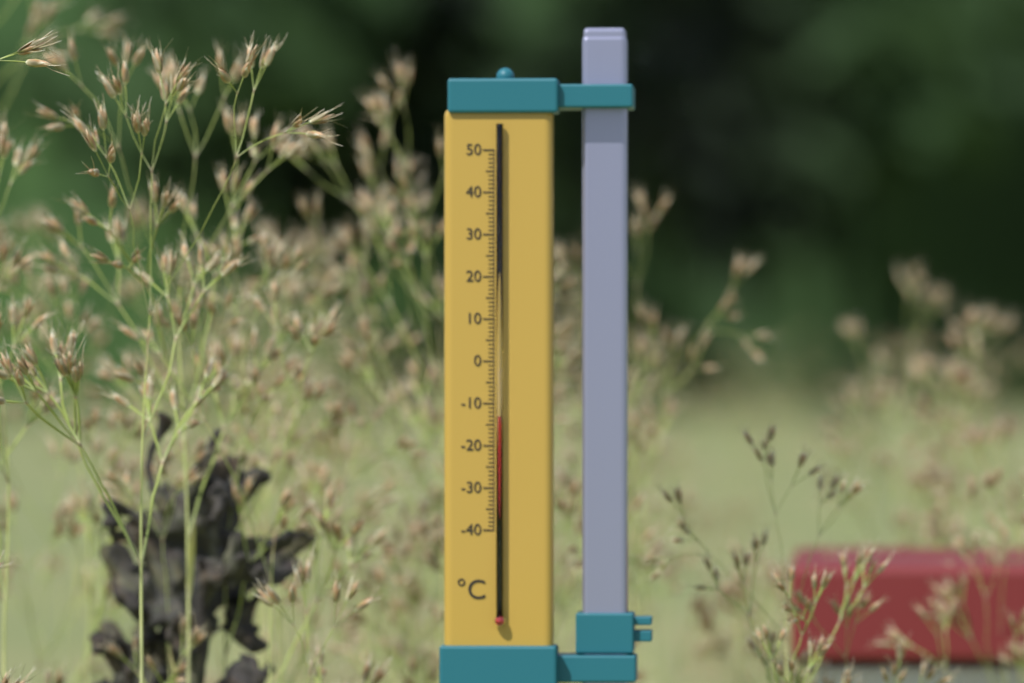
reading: -13 °C
